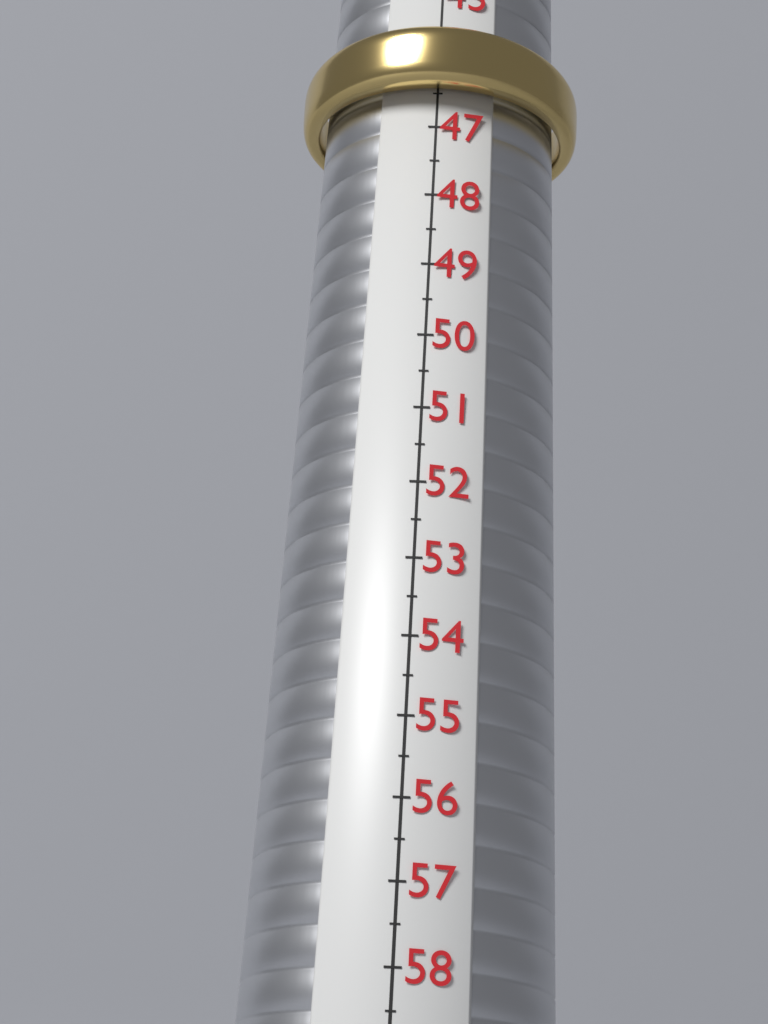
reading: 46.5 (no unit)
